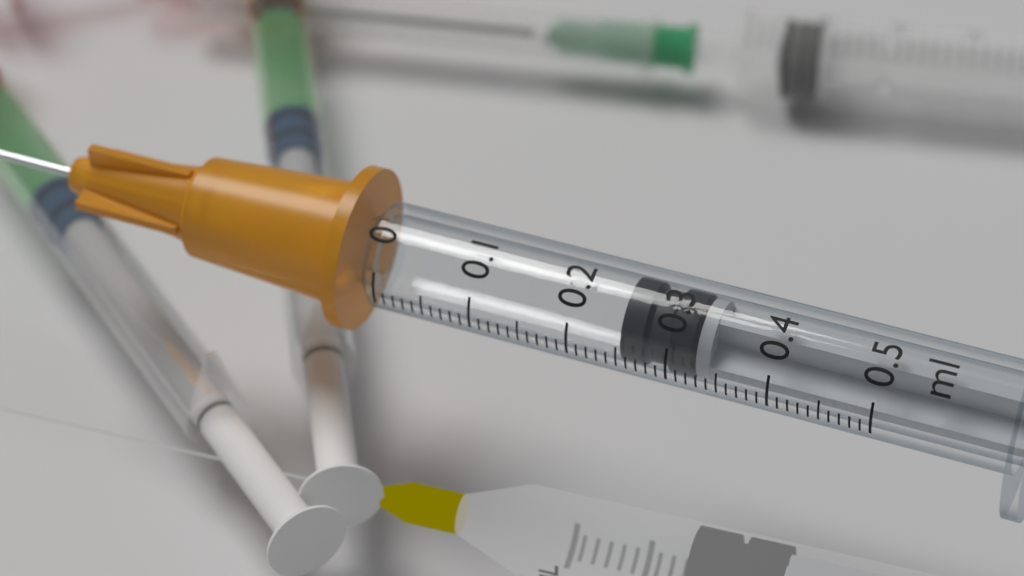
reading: 0.25 ml
